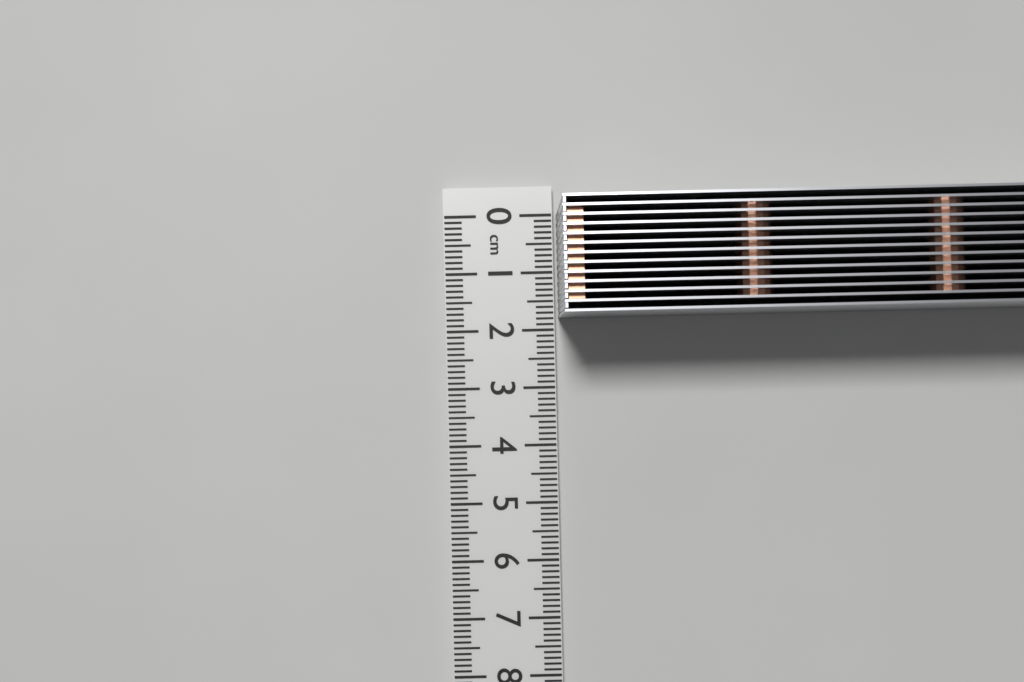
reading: 1.8 cm
